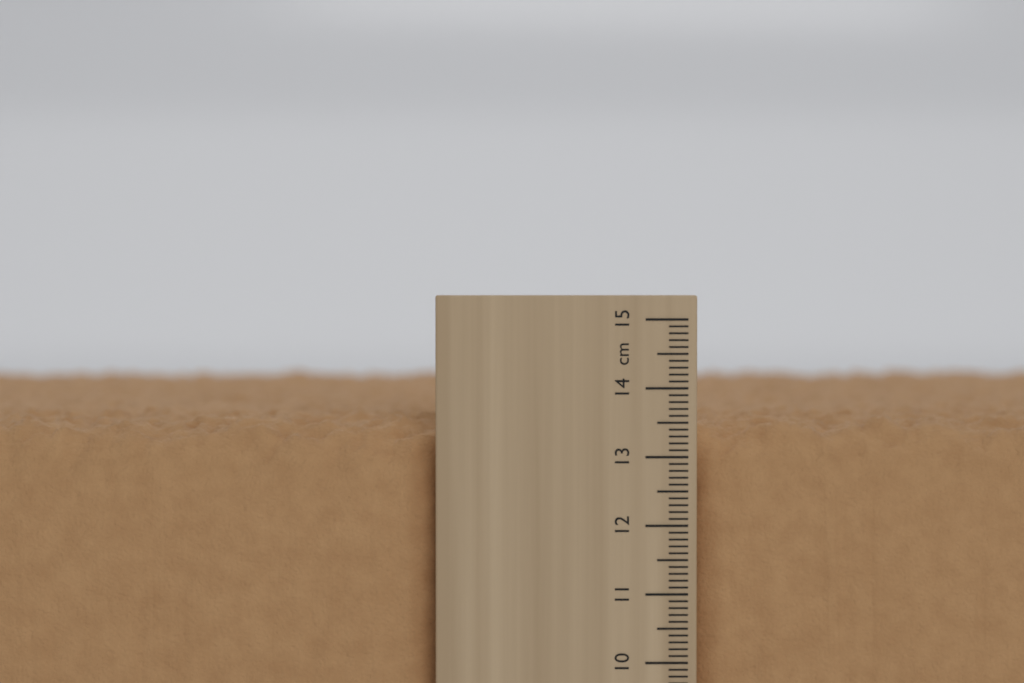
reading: 13.6 cm
